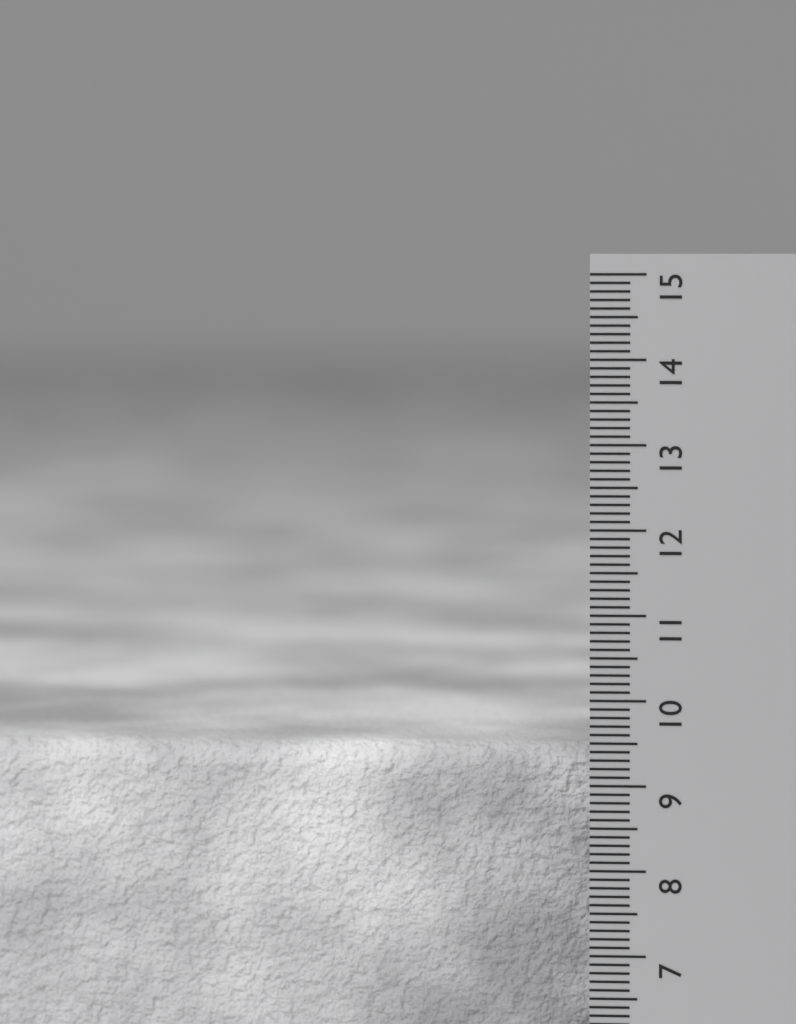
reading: 9.4 cm
